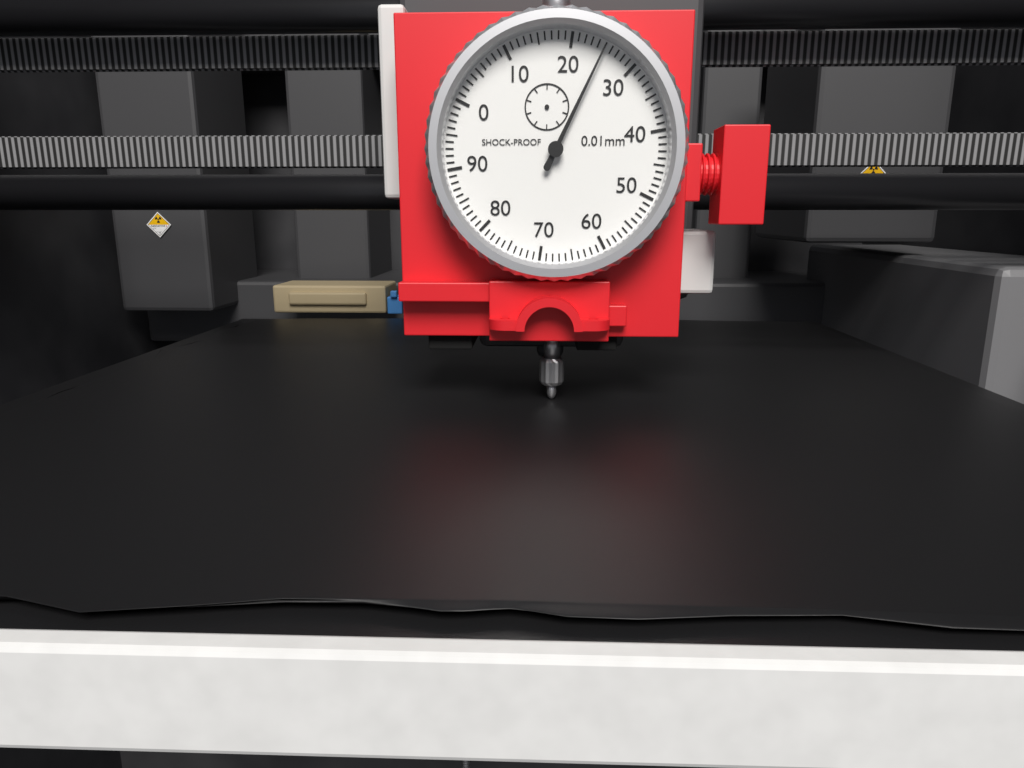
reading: 25 0.01mm
